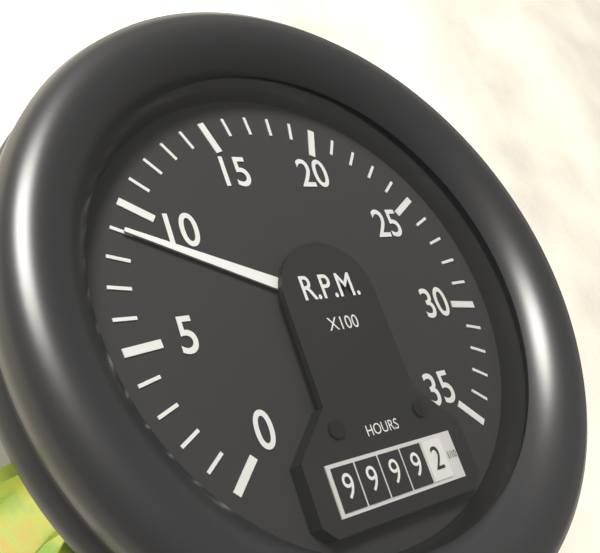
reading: 900 RPM
